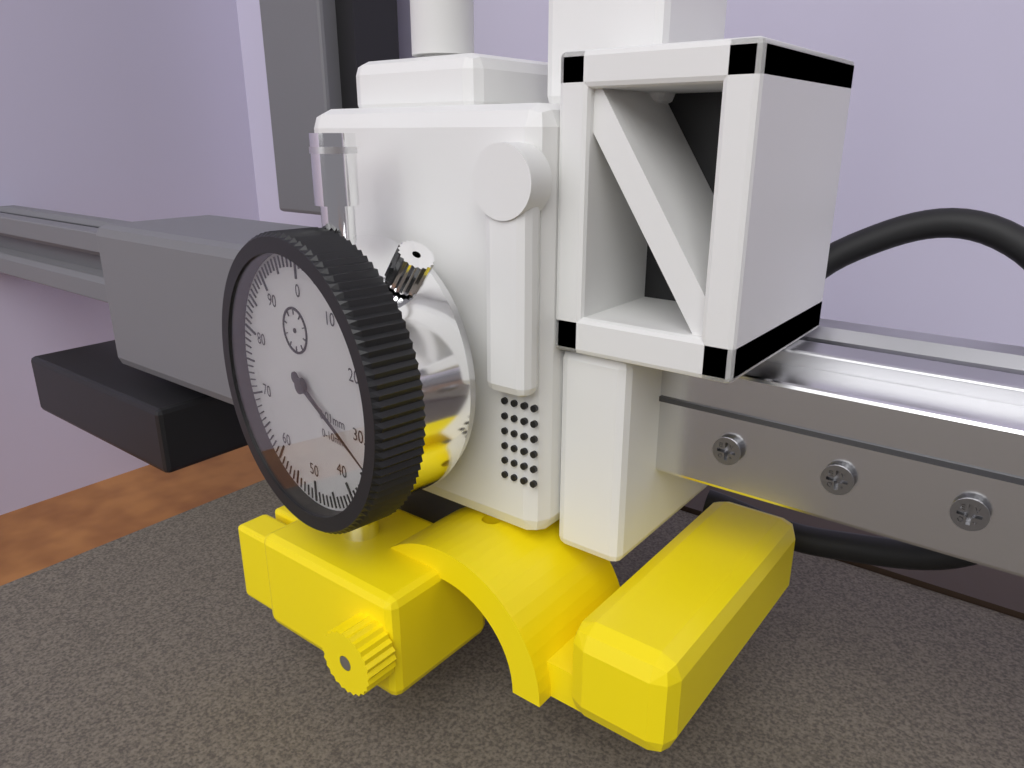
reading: 33 0.01mm
